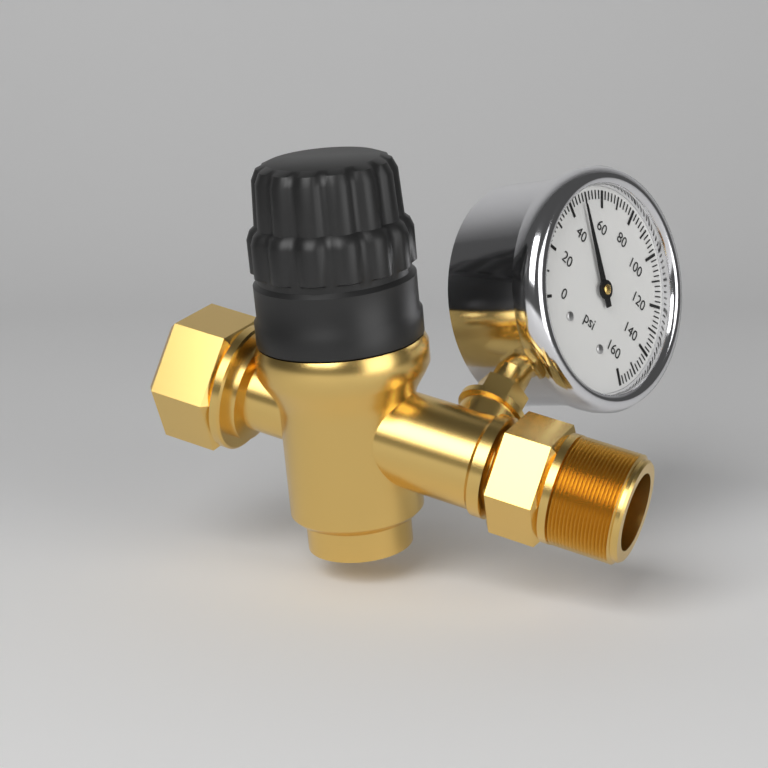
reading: 48 psi
